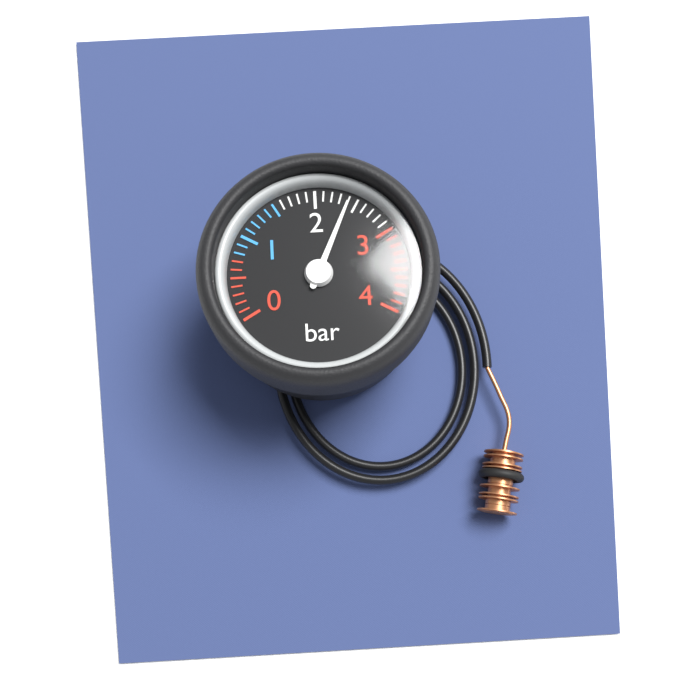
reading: 2.4 bar
